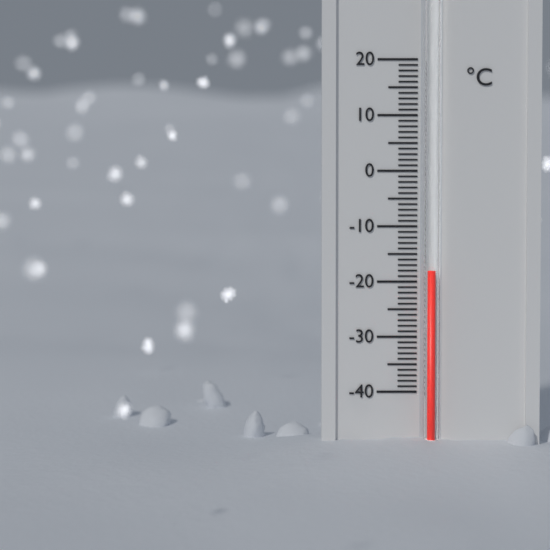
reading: -18 °C
